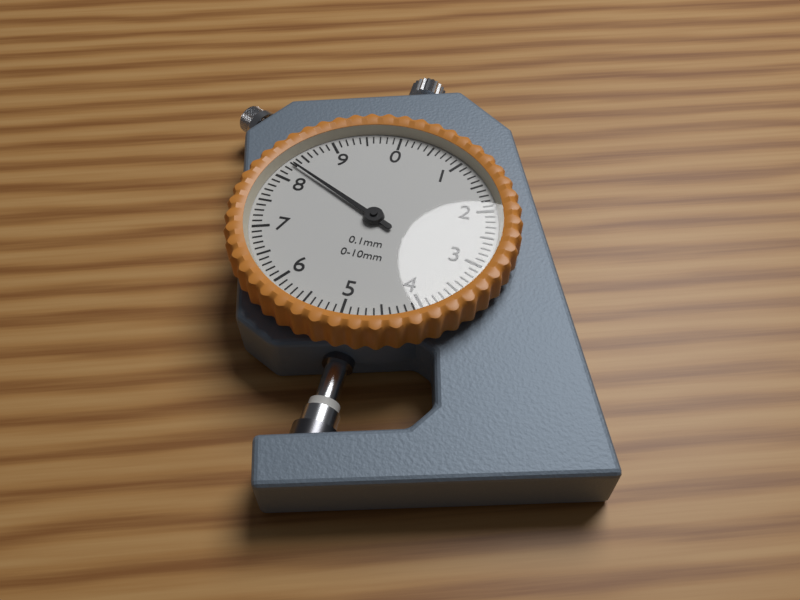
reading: 8.3 mm
